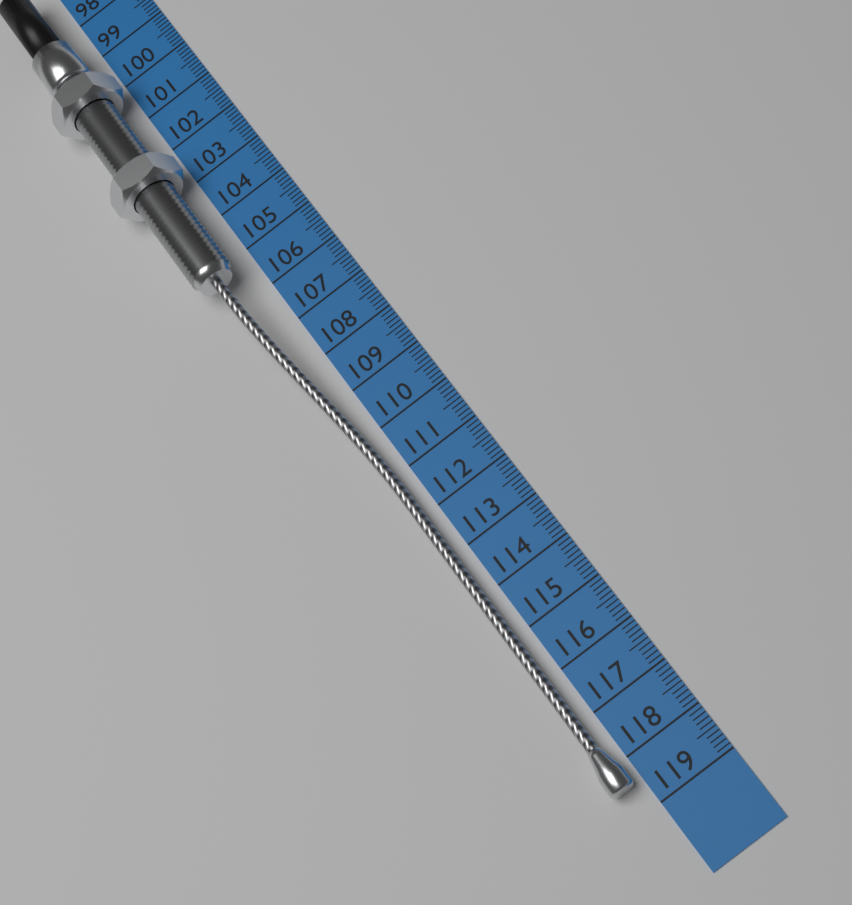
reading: 118.5 cm
